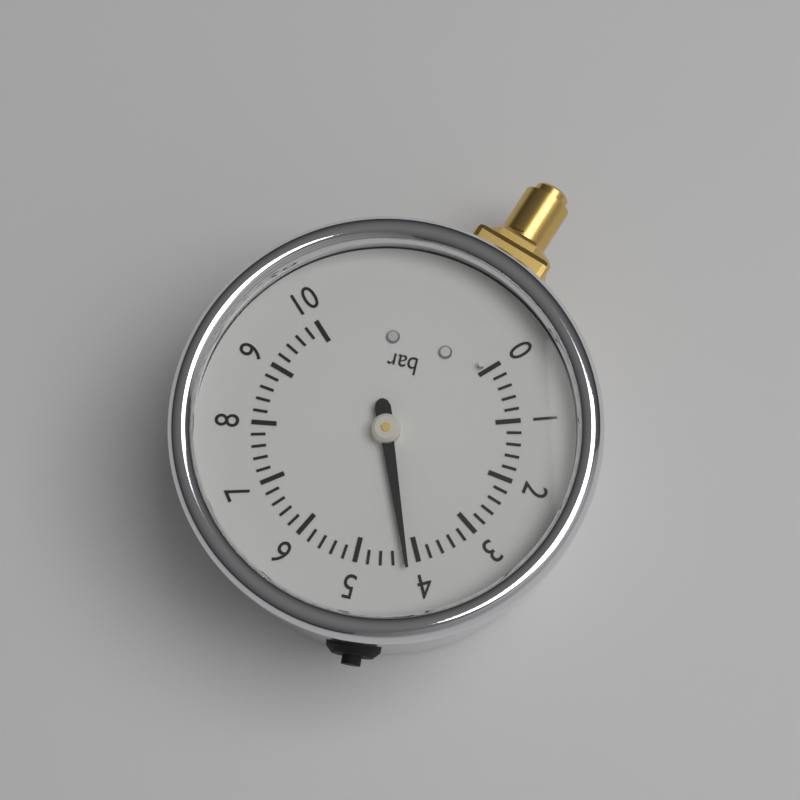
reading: 4.2 bar
